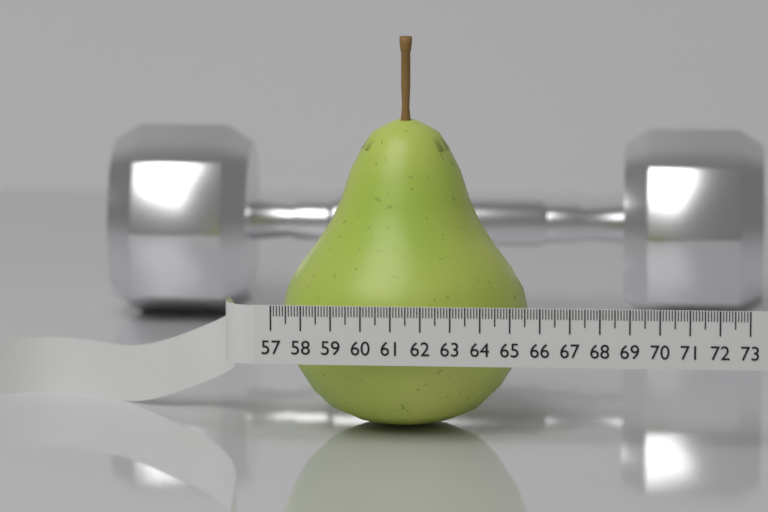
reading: 65.5 (no unit)
